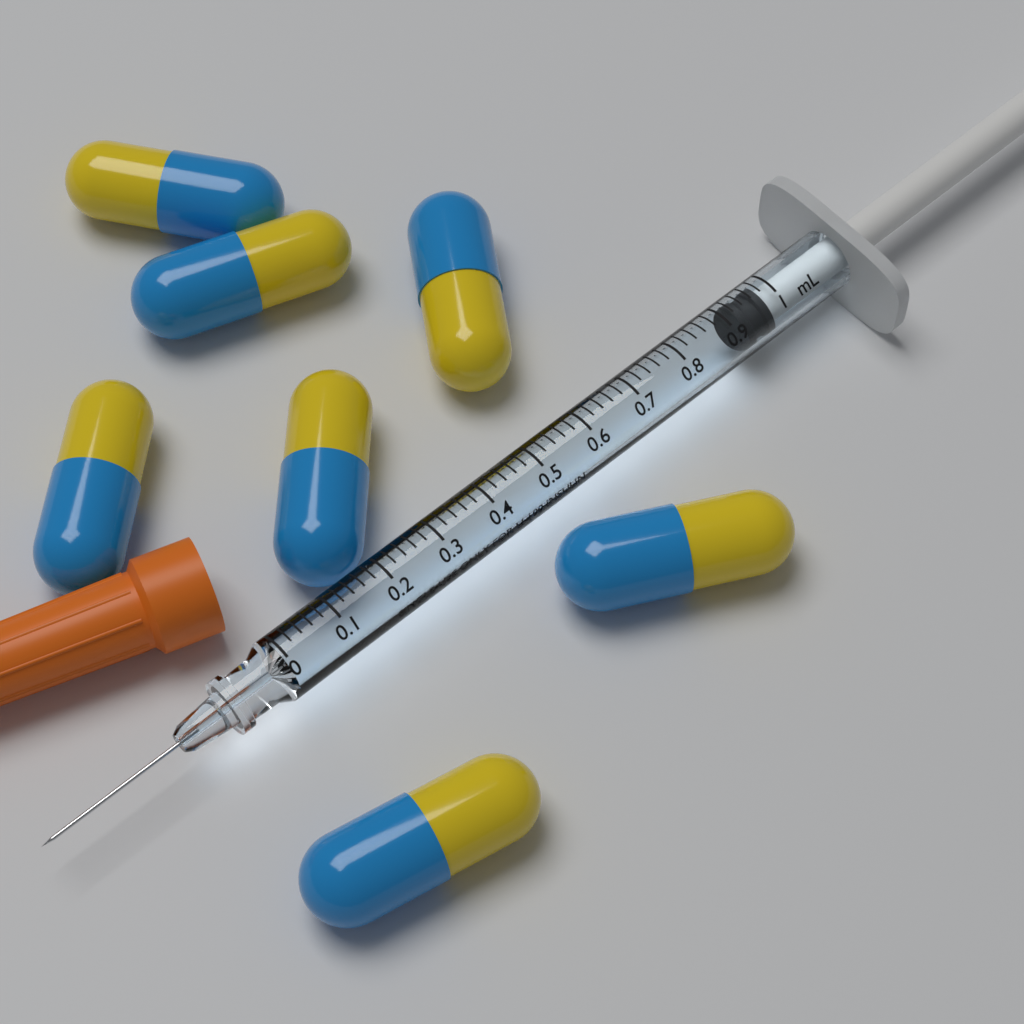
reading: 0.92 mL
